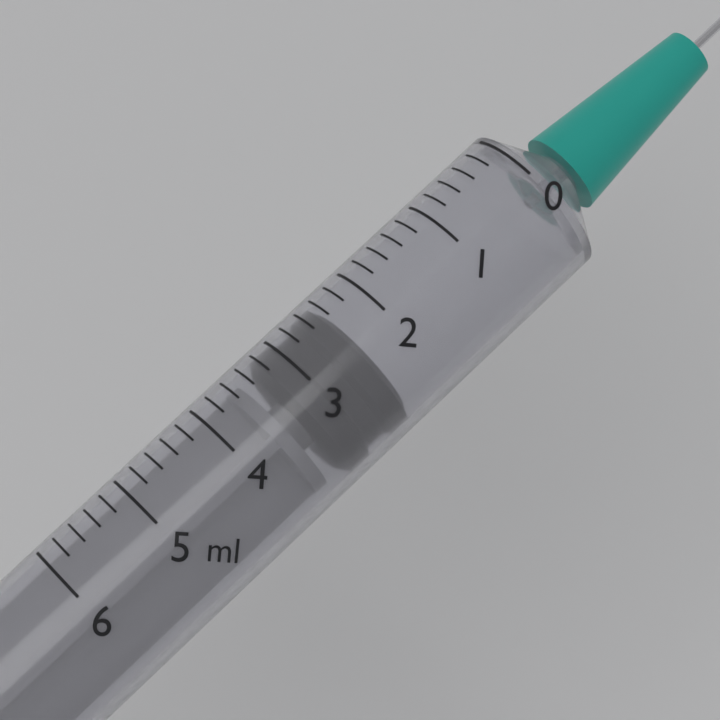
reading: 2.4 ml
